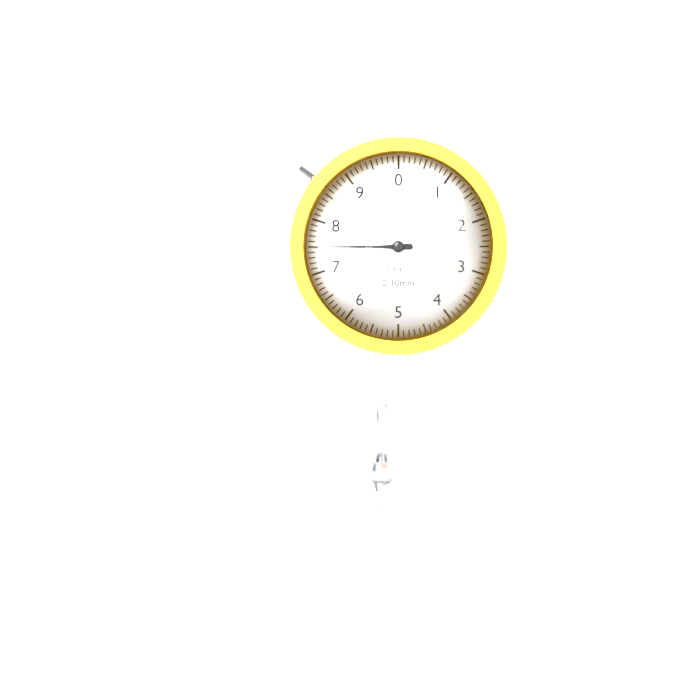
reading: 7.5 mm
